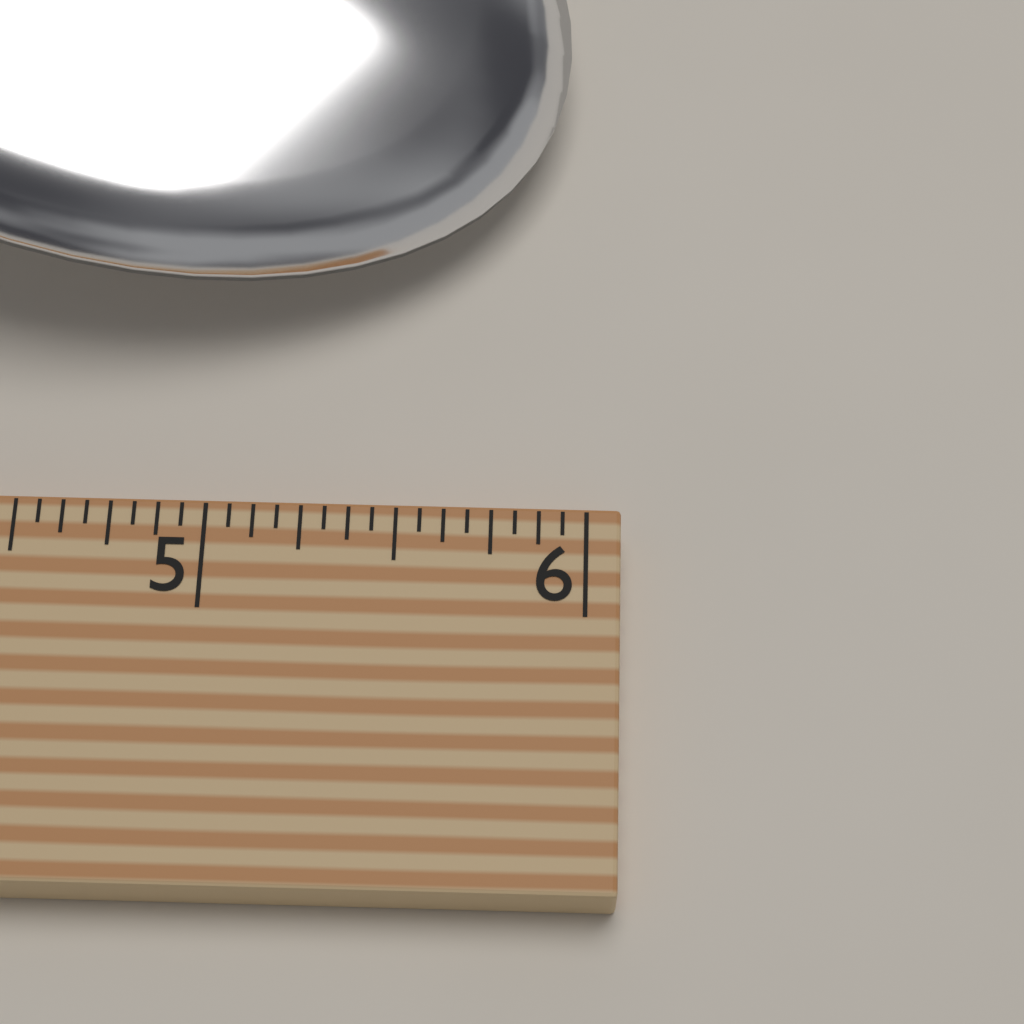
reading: 5.9375 (no unit)
